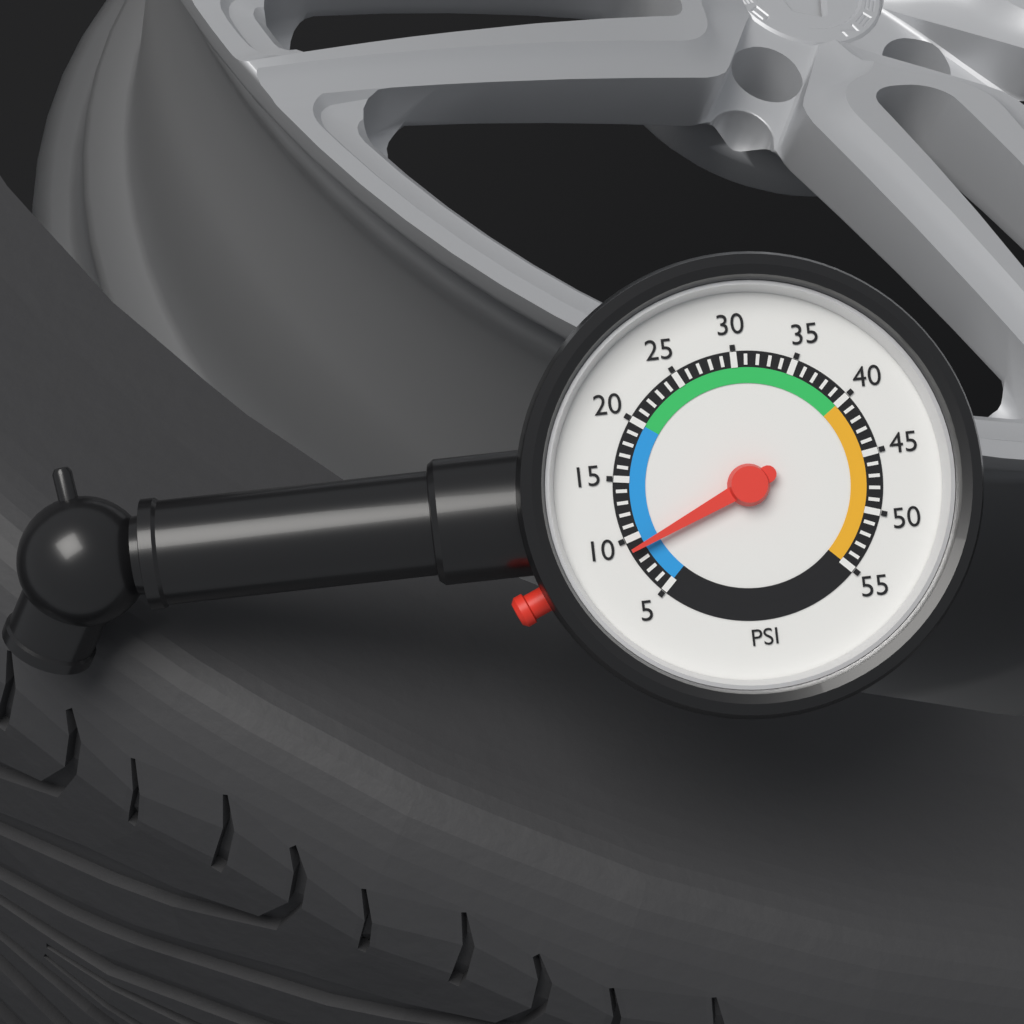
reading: 9 psi
